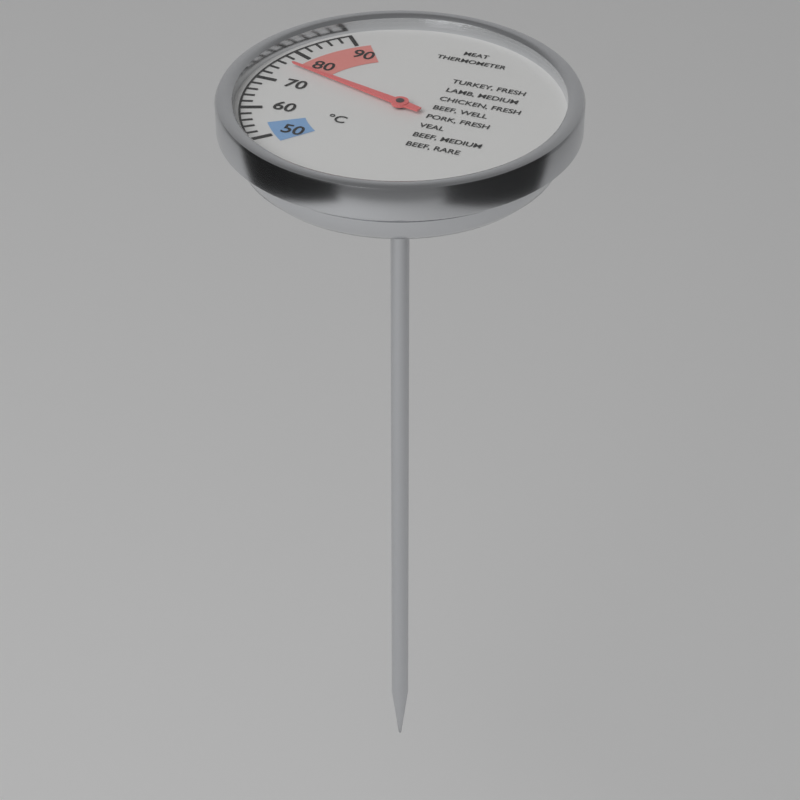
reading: 76 °C
